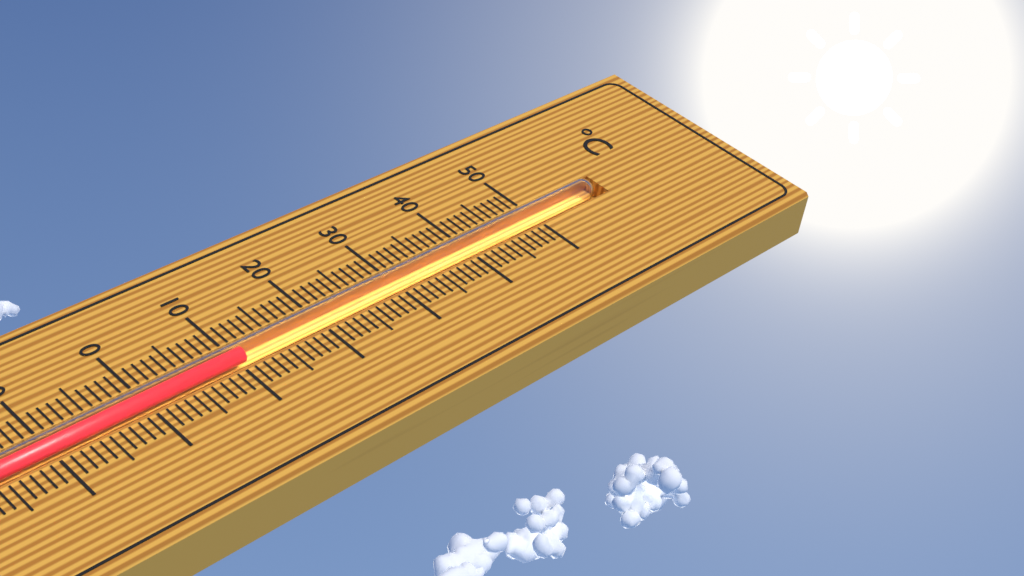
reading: 11 °C
